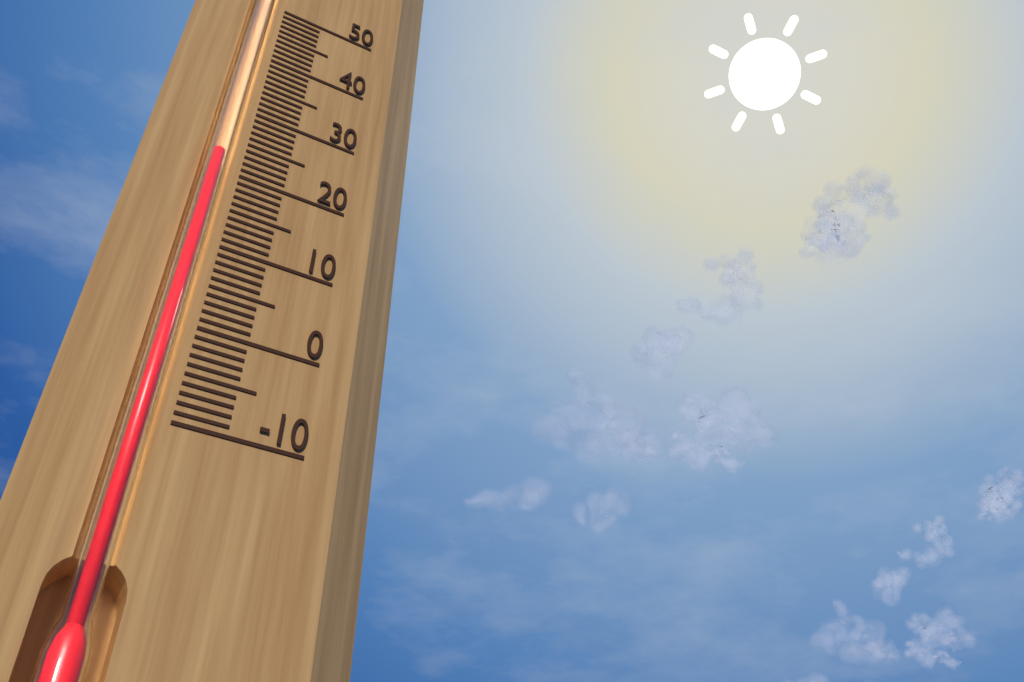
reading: 22 (no unit)
